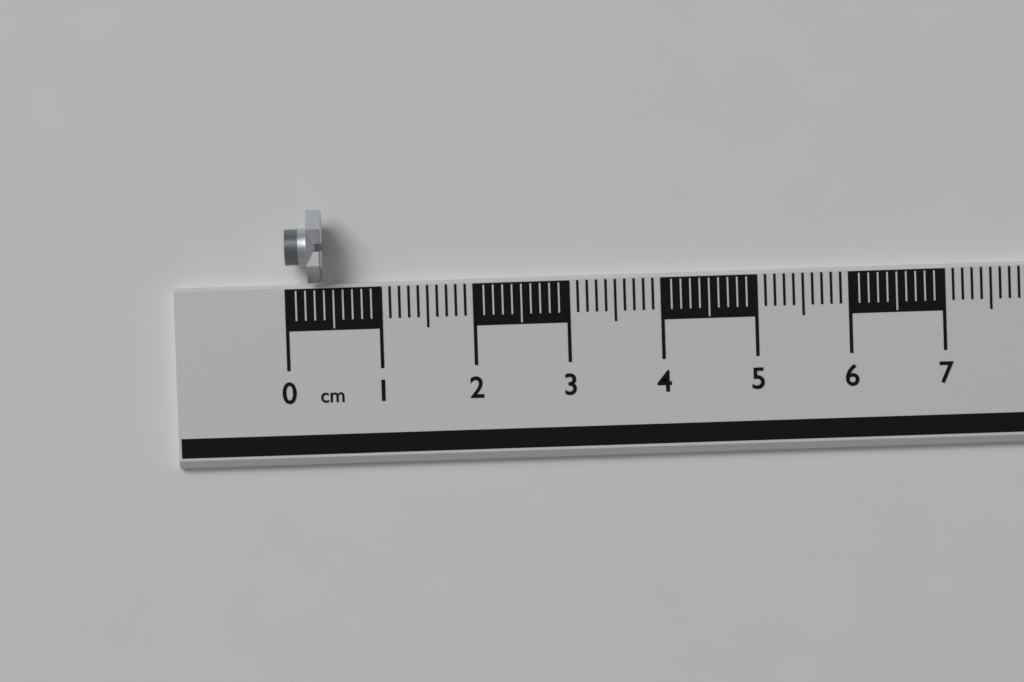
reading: 0.4 cm
